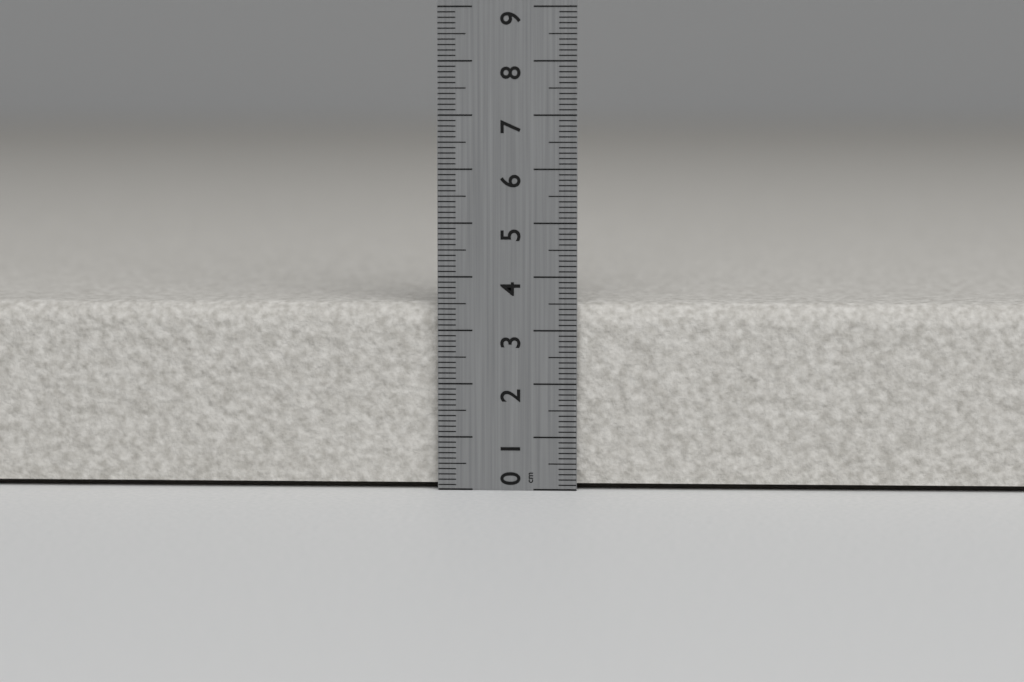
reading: 3.5 cm
